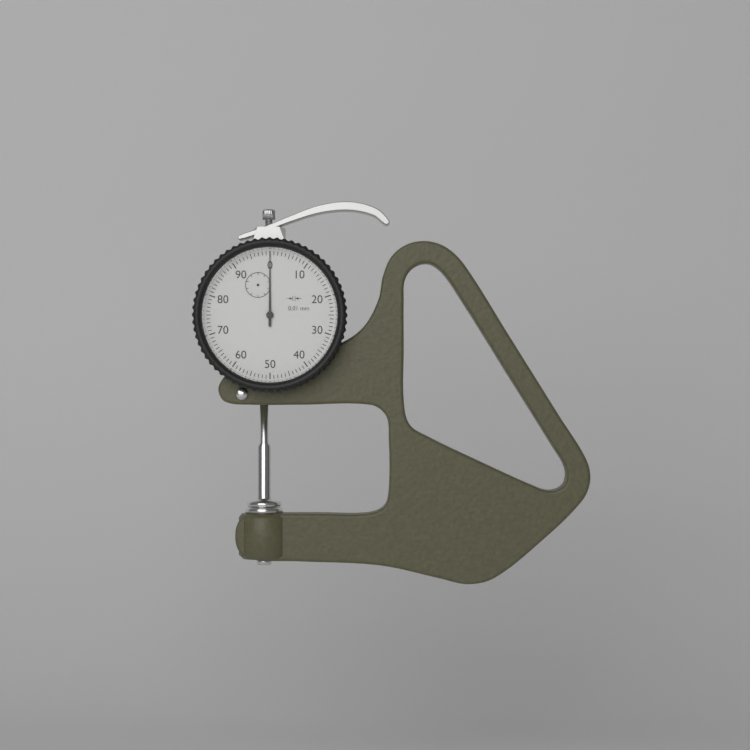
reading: 0.00 mm
